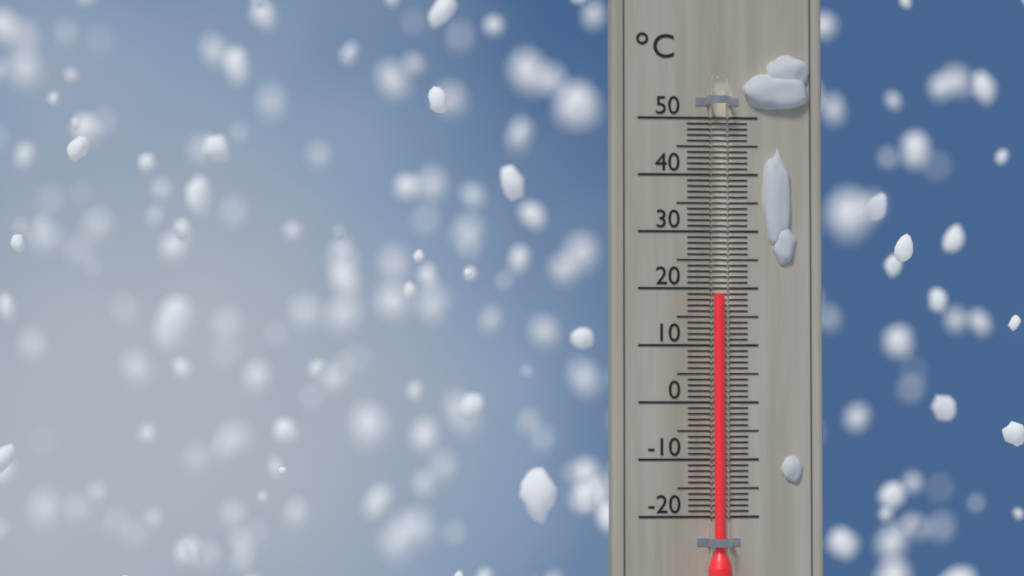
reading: 19 °C
